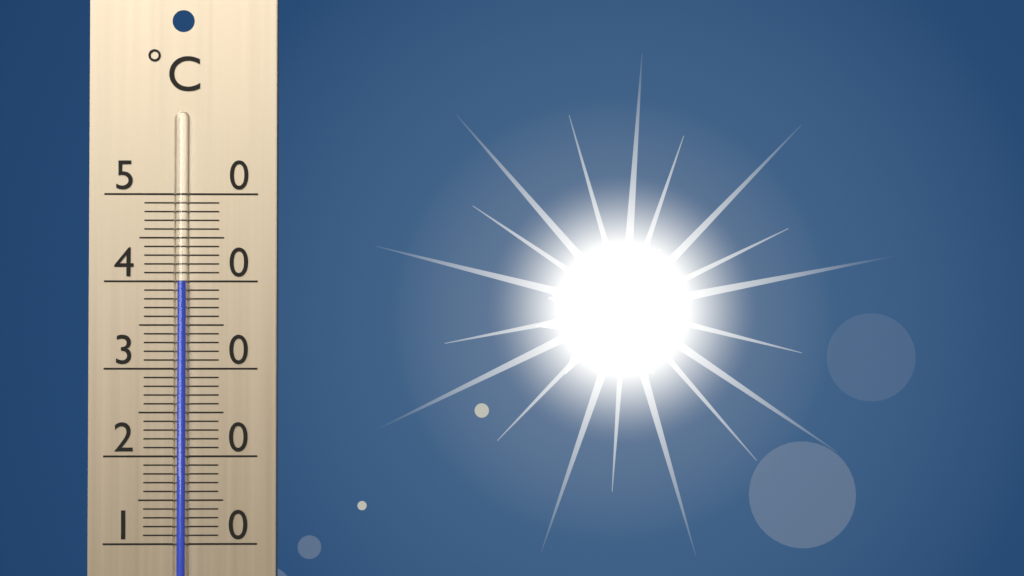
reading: 40 °C
